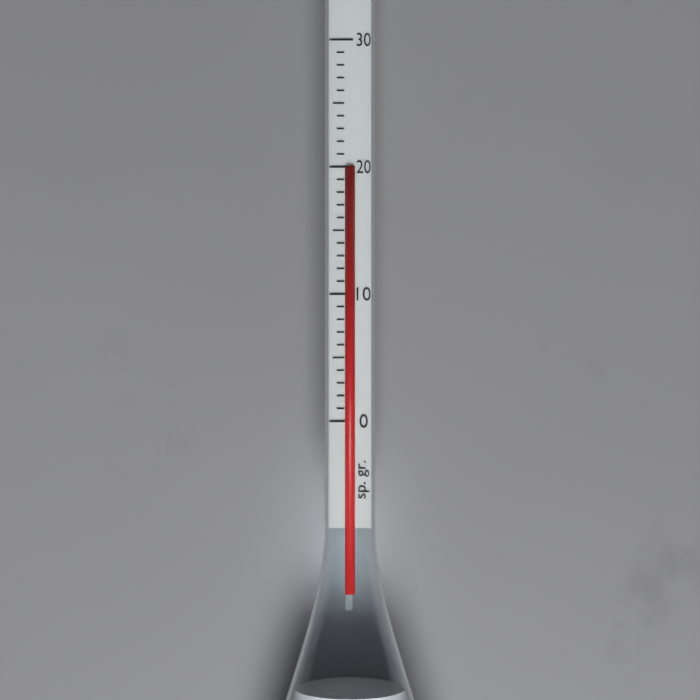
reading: 20 sp. gr.
